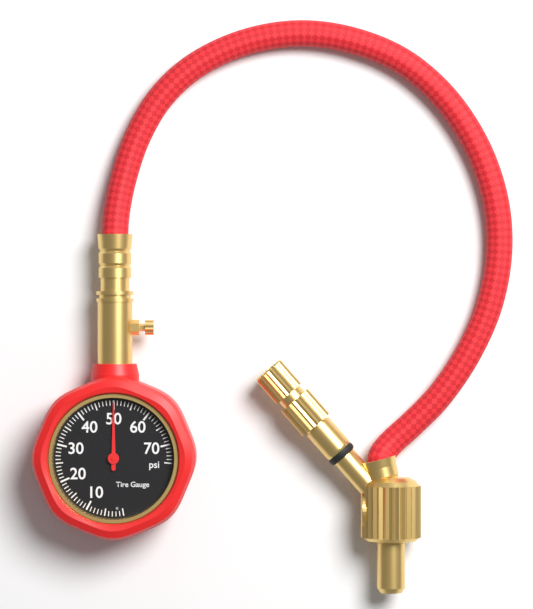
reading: 50 psi
